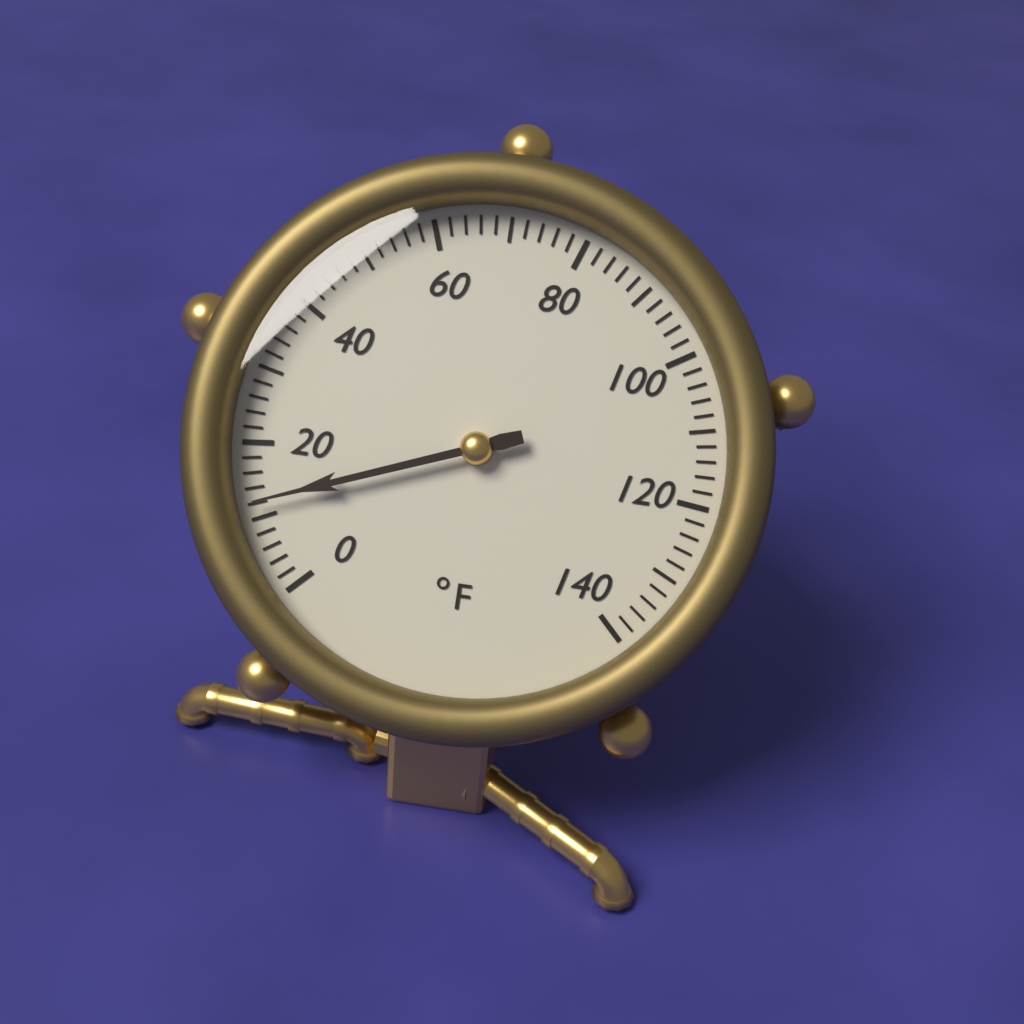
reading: 12 °F
